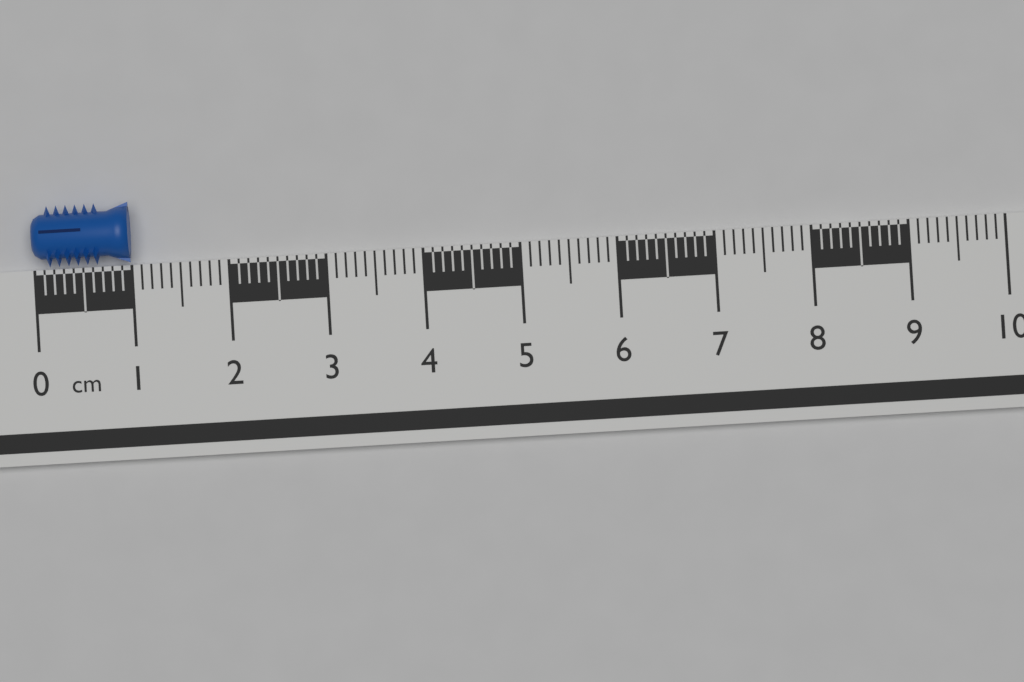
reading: 1.0 cm
